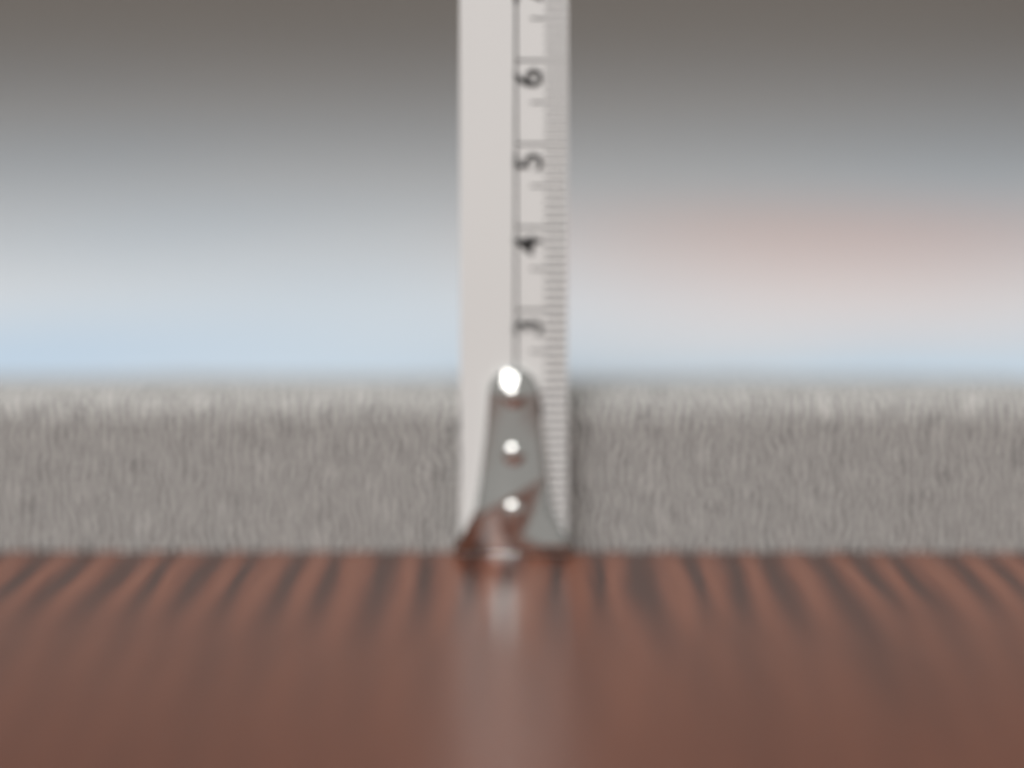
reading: 2.0 cm
